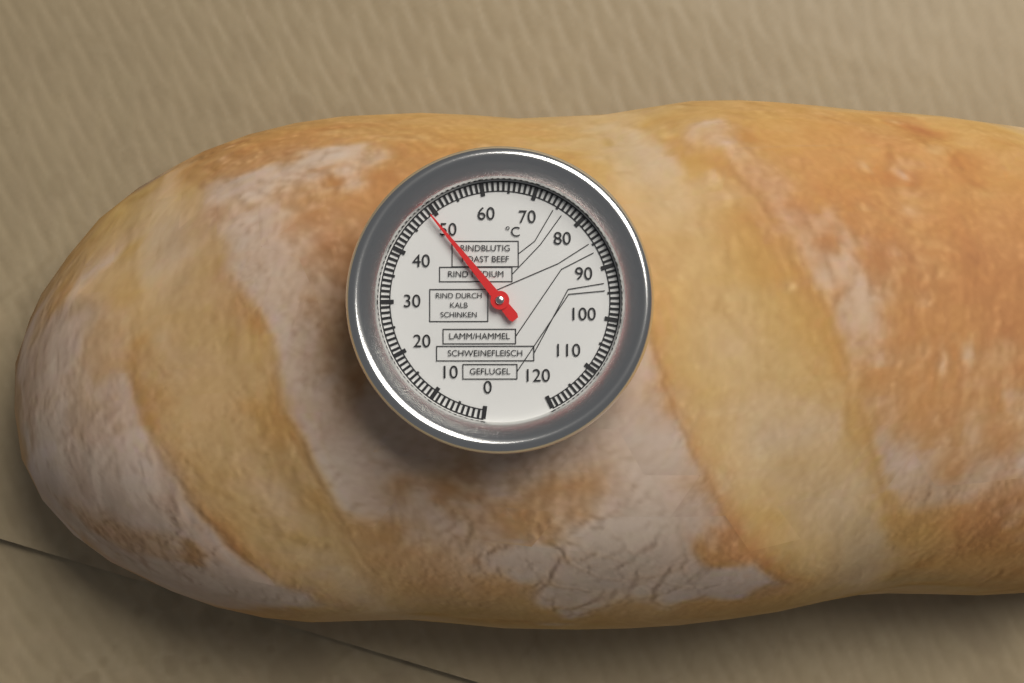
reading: 49 °C
